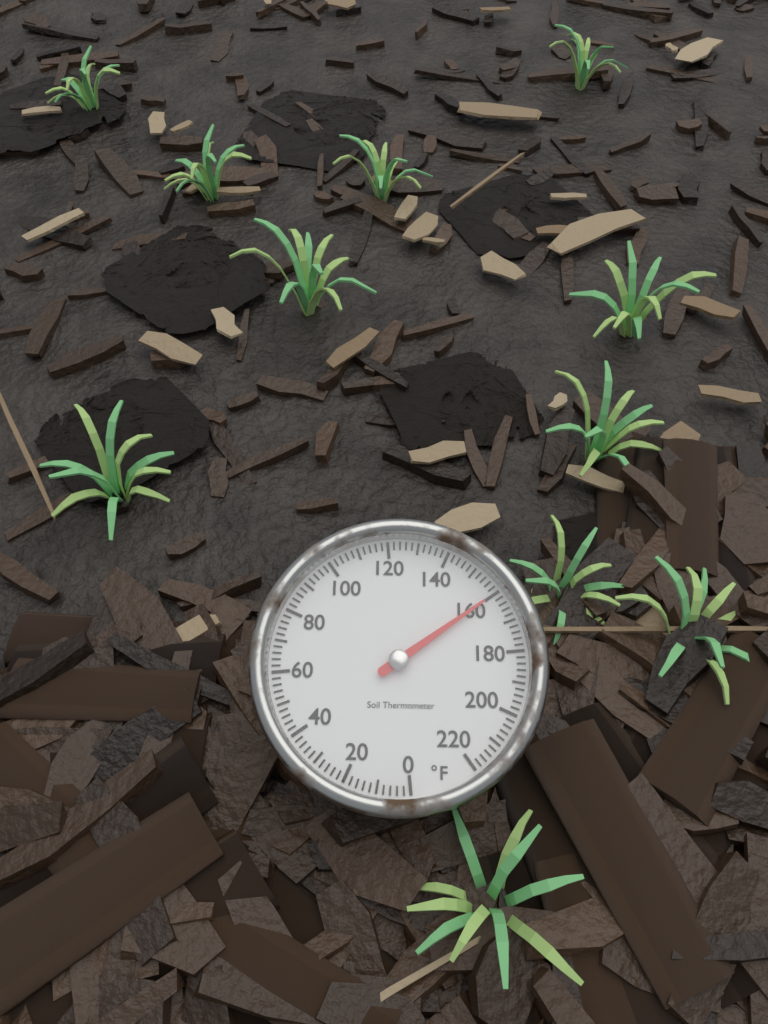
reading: 160 °F
